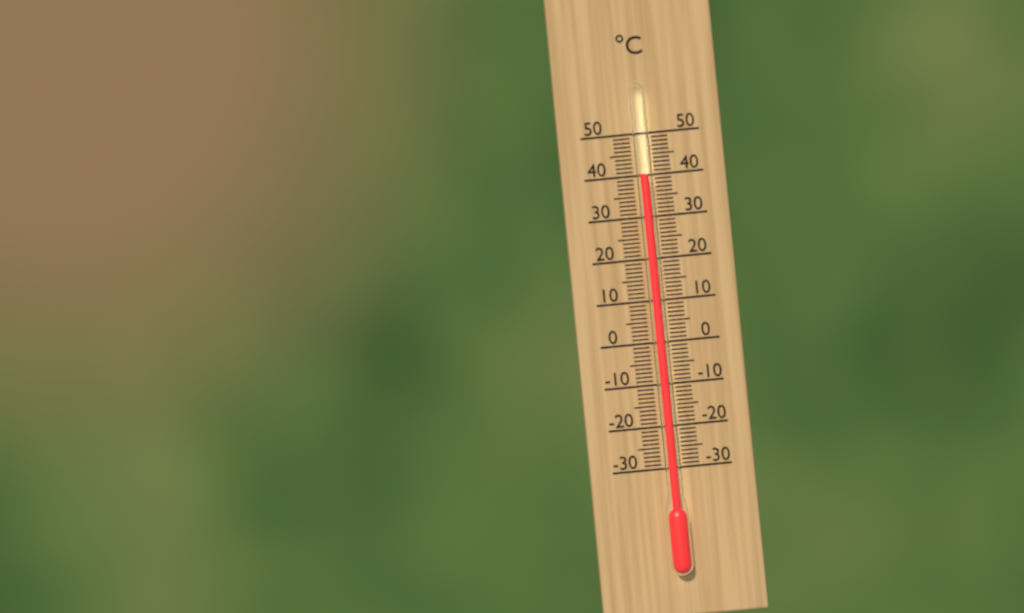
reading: 40 °C
